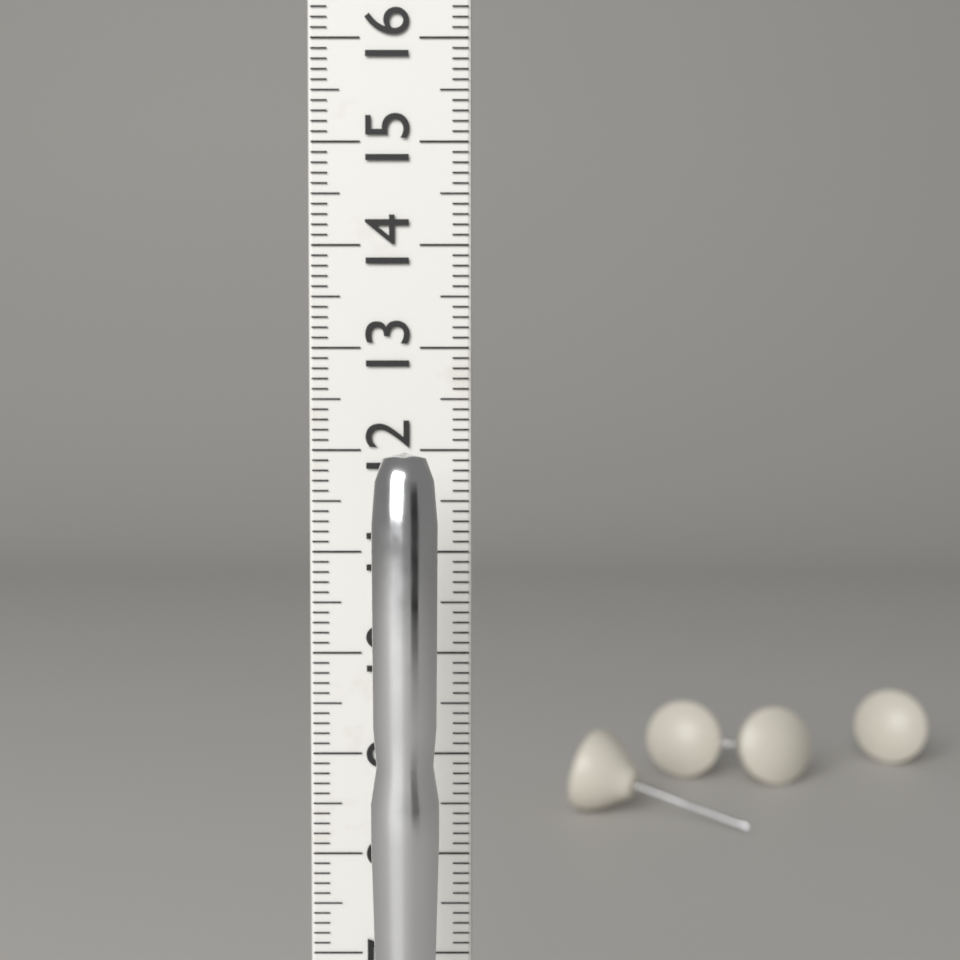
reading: 12.0 cm
